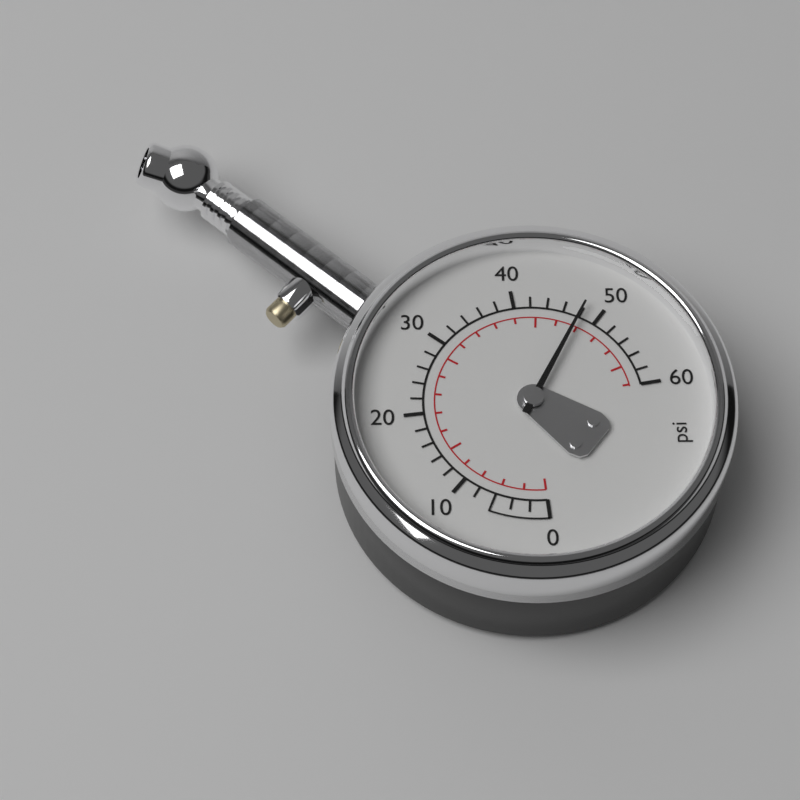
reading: 48 psi
